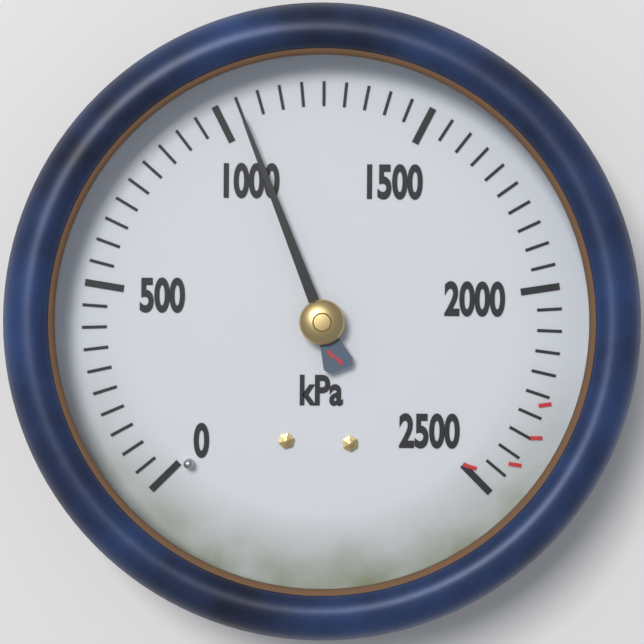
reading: 1050 kPa
